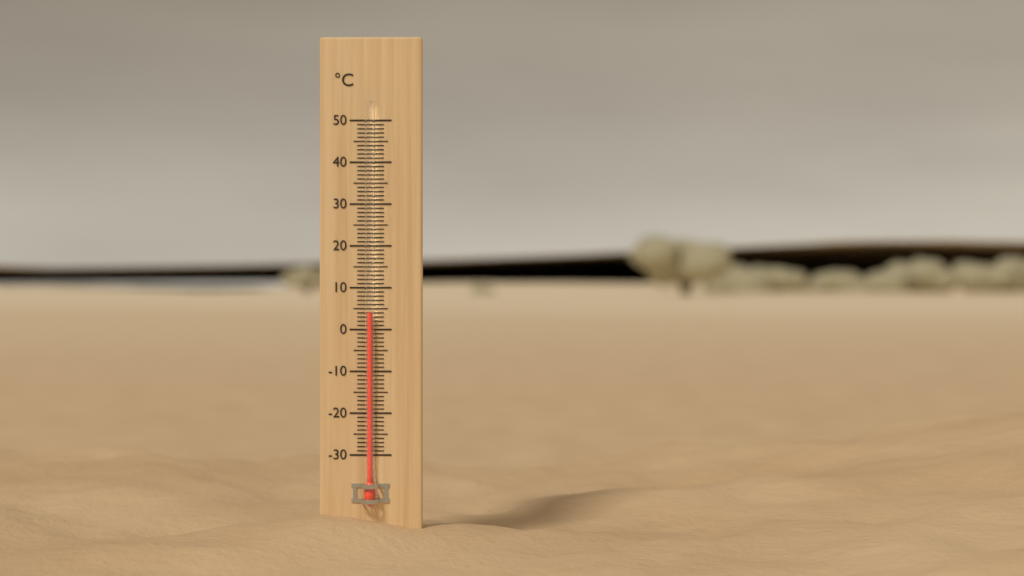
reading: 4 °C
